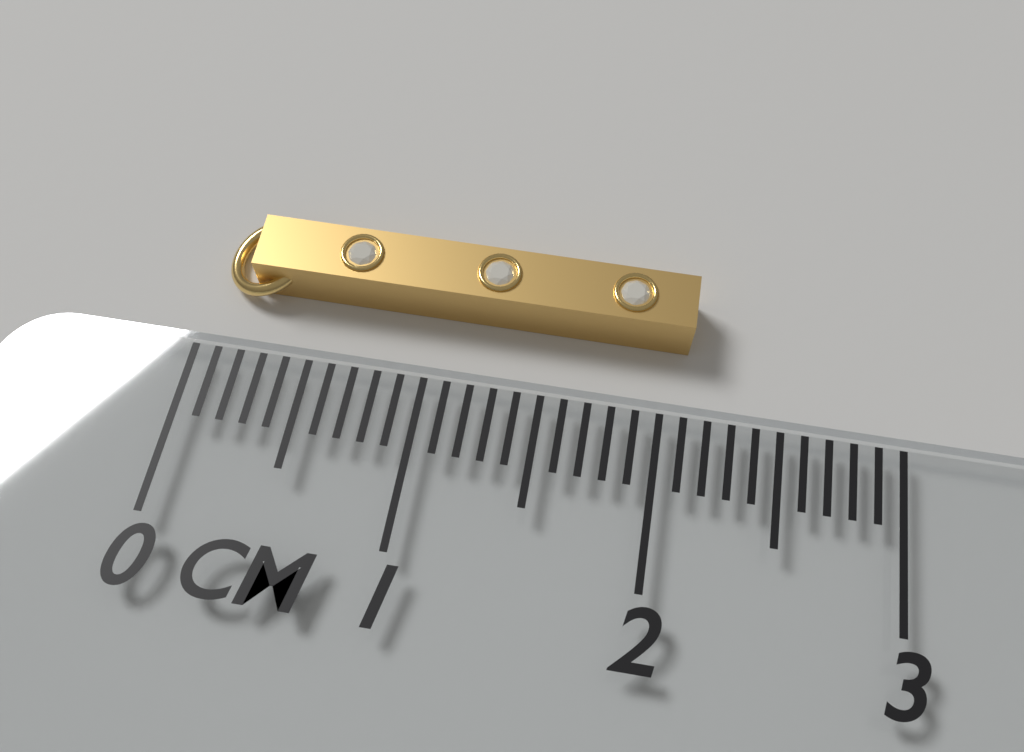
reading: 2.1 cm
